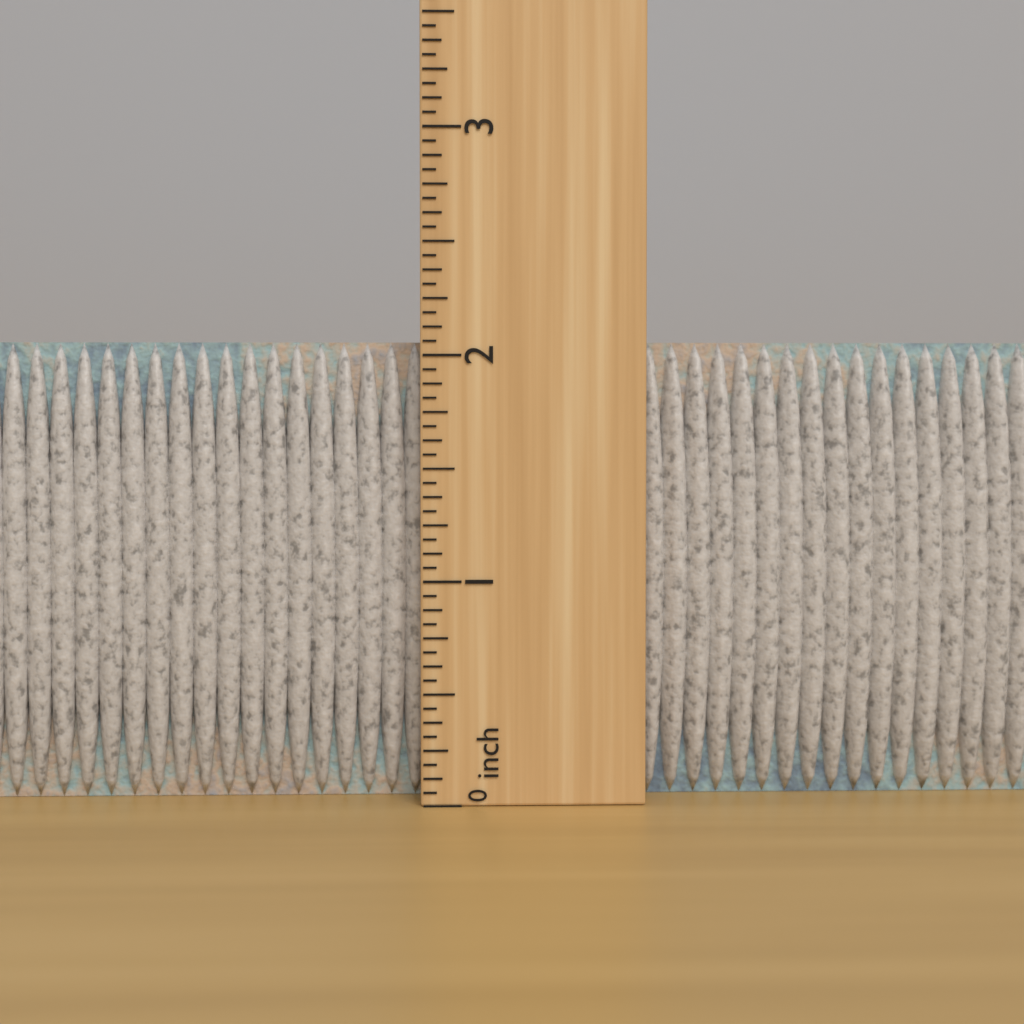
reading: 2.0625 inch
